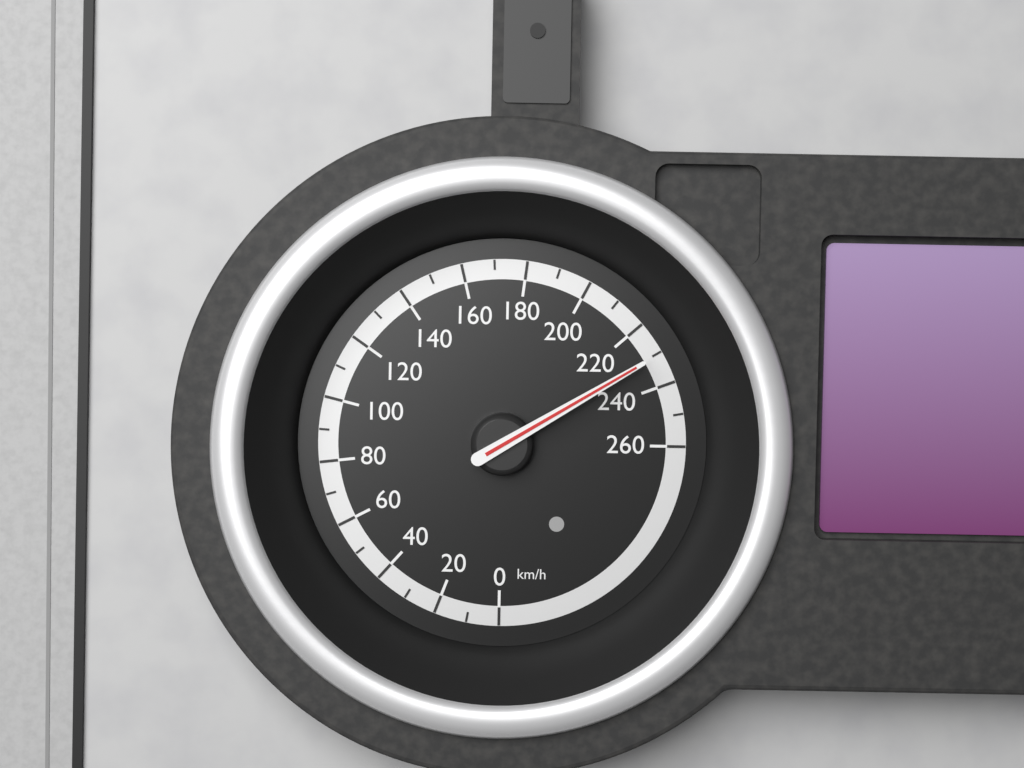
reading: 230 km/h
